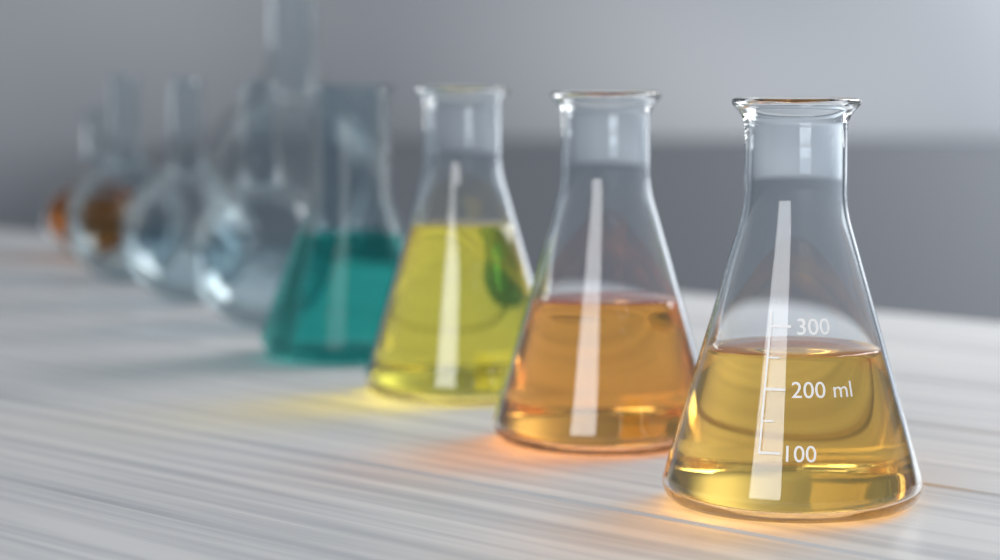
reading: 250 ml
